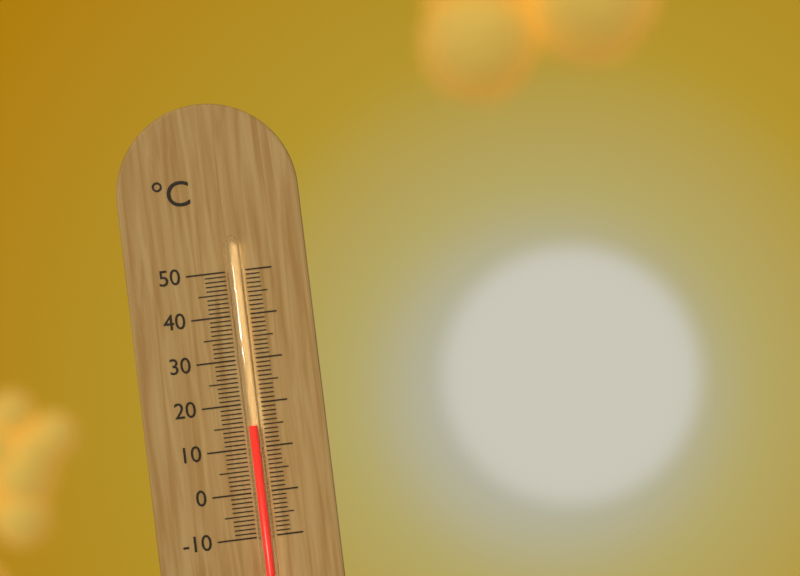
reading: 15 °C
